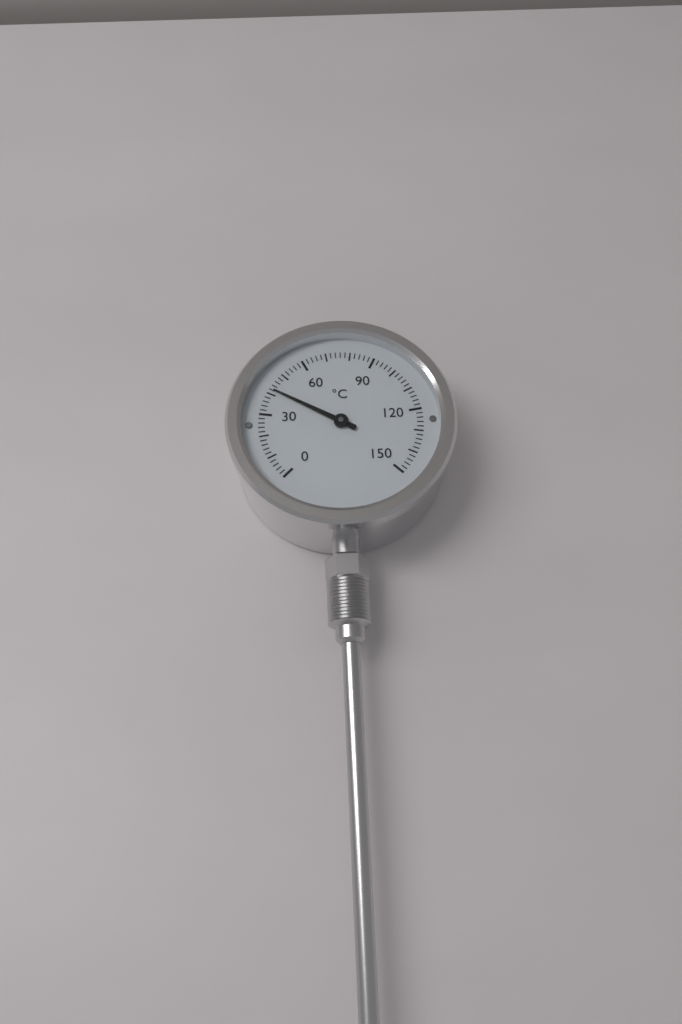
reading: 42 °C
